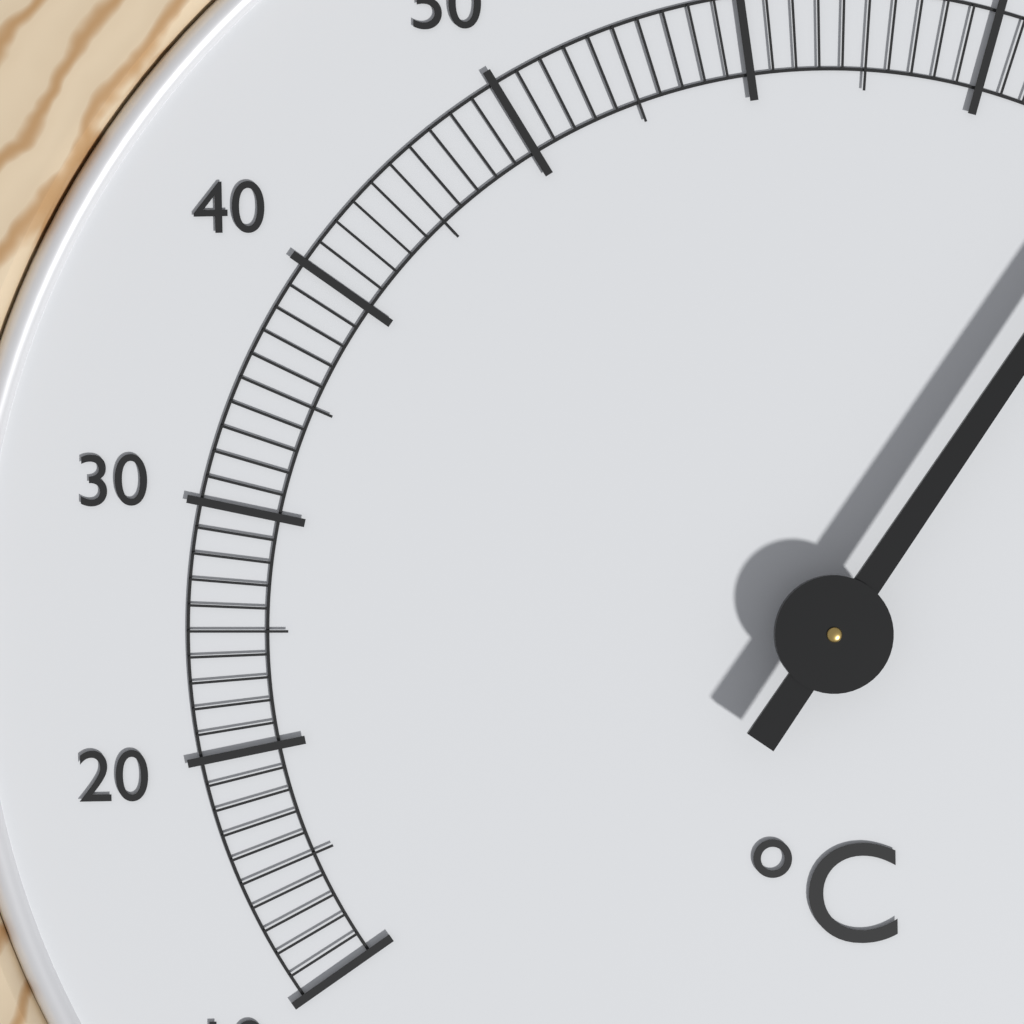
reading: 78 °C
